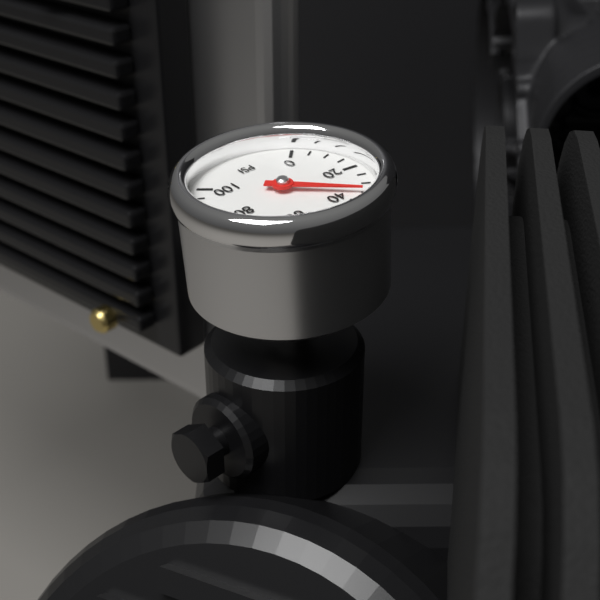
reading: 35 psi
